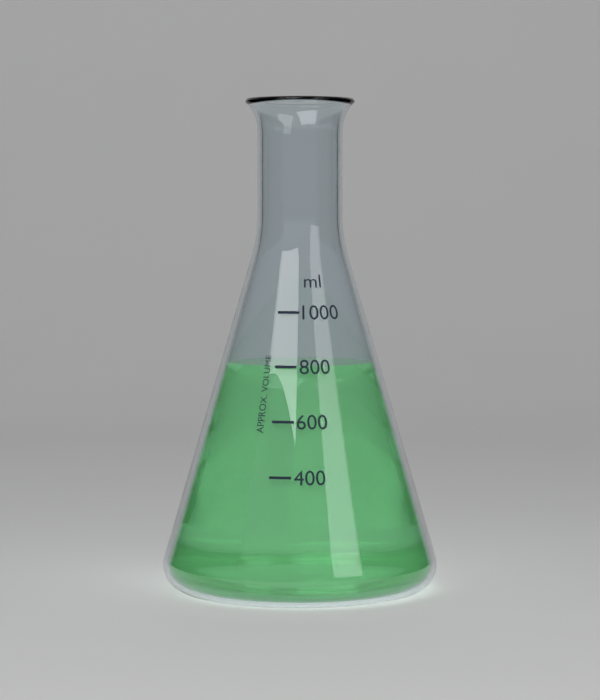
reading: 800 ml
